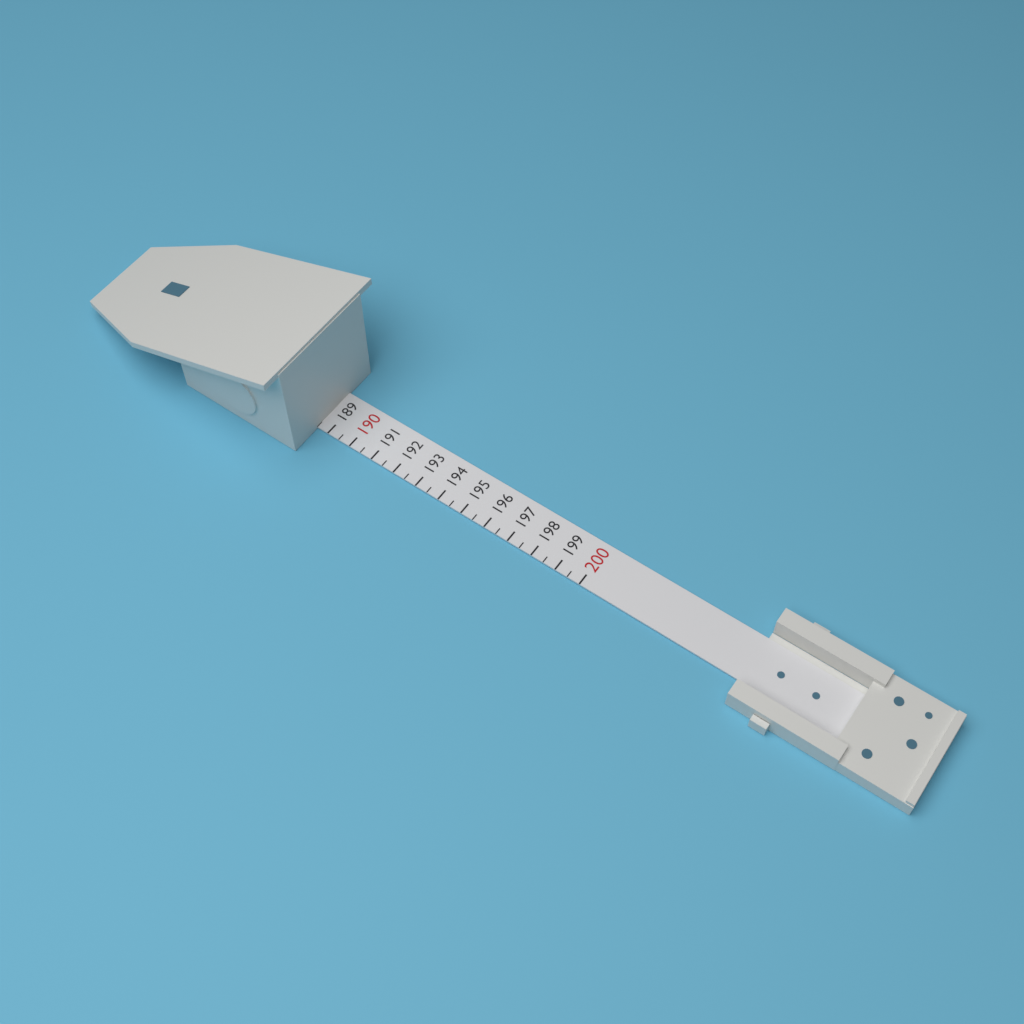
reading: 188.5 (no unit)
